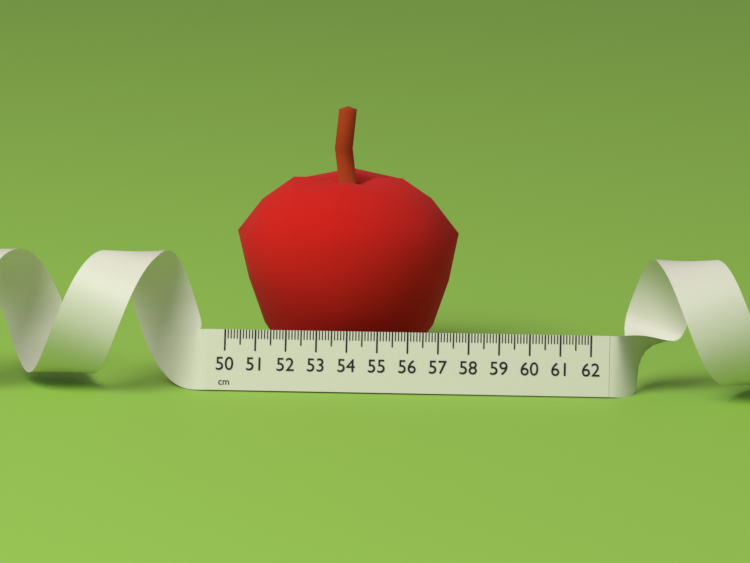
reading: 57.4 cm
